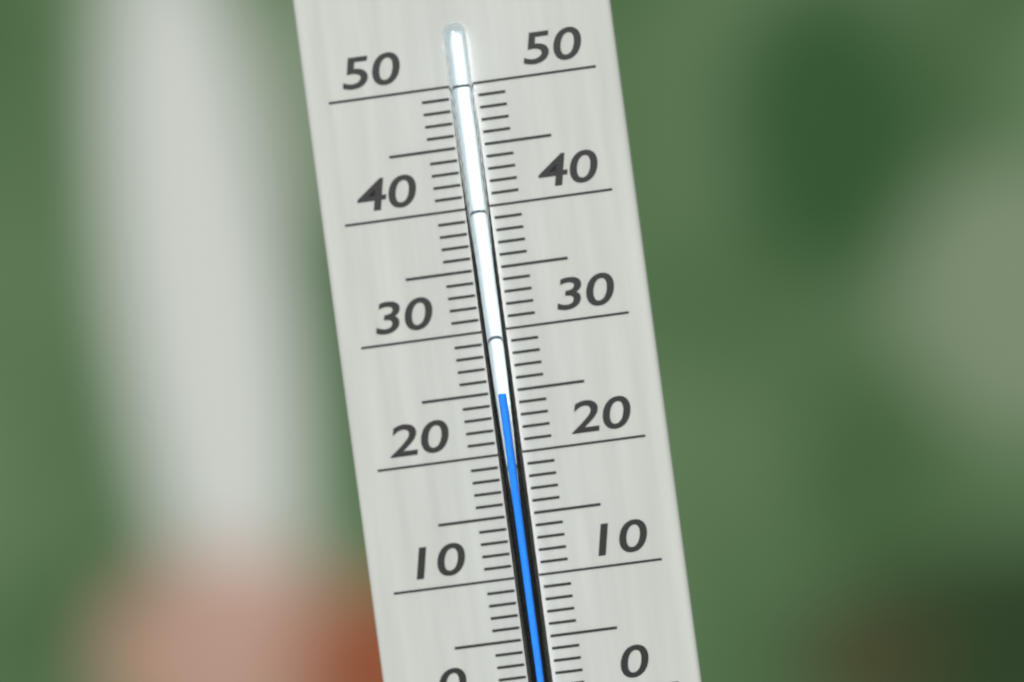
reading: 25 °C
